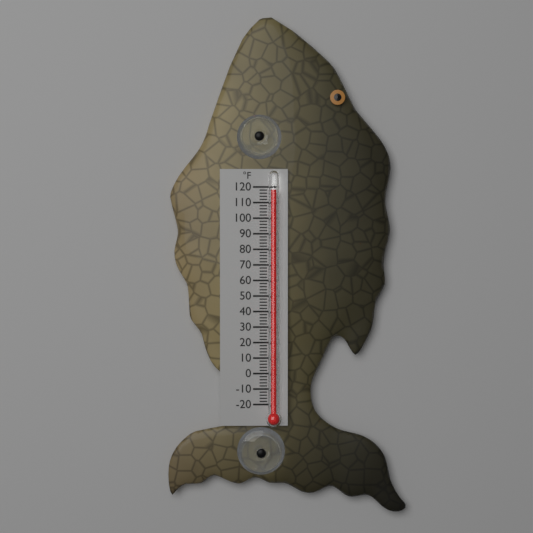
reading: 118 °F
